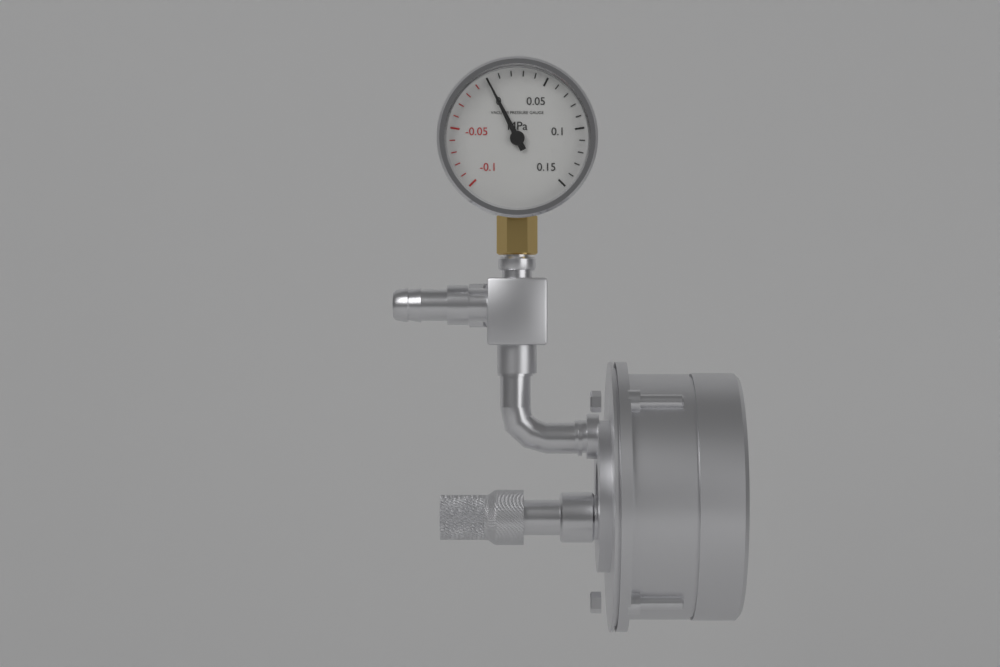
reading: 0.00 MPa
